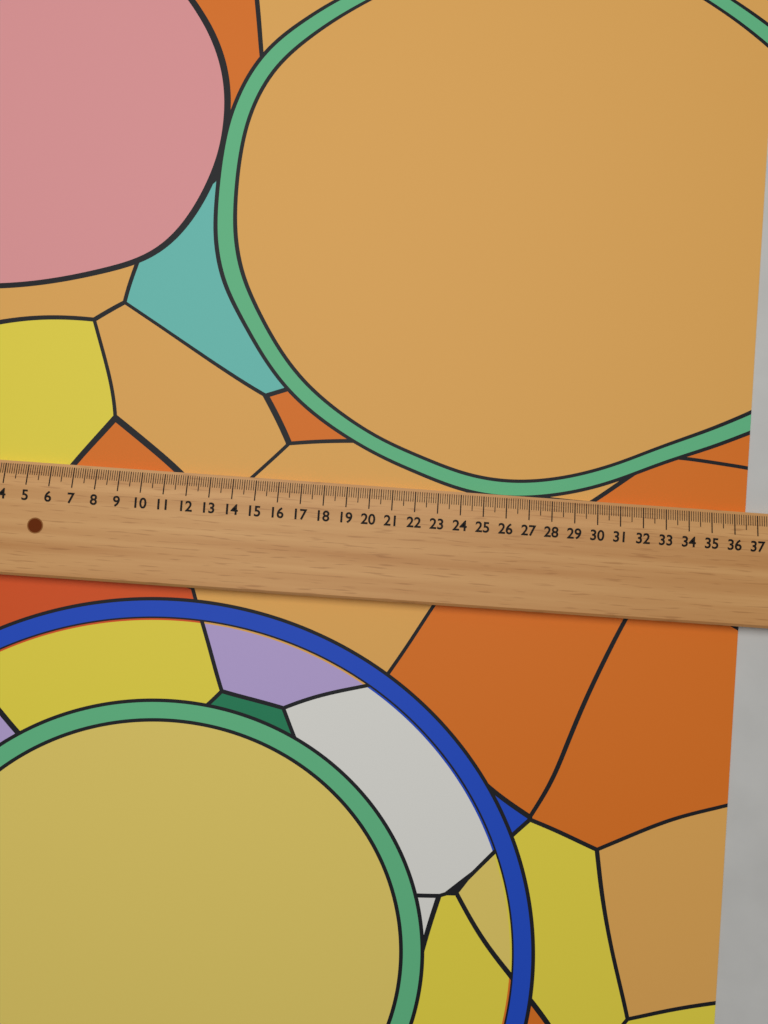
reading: 36.6 (no unit)
